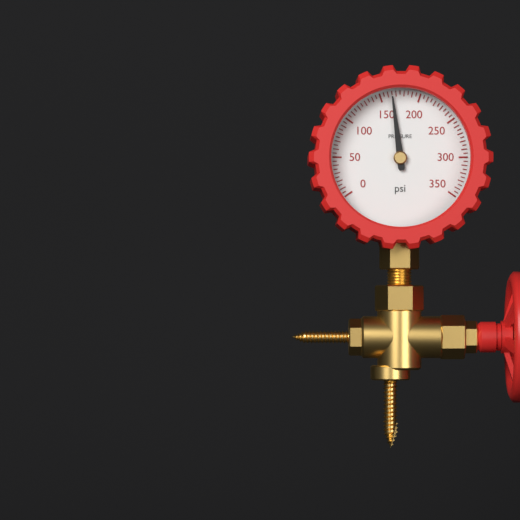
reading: 165 psi
